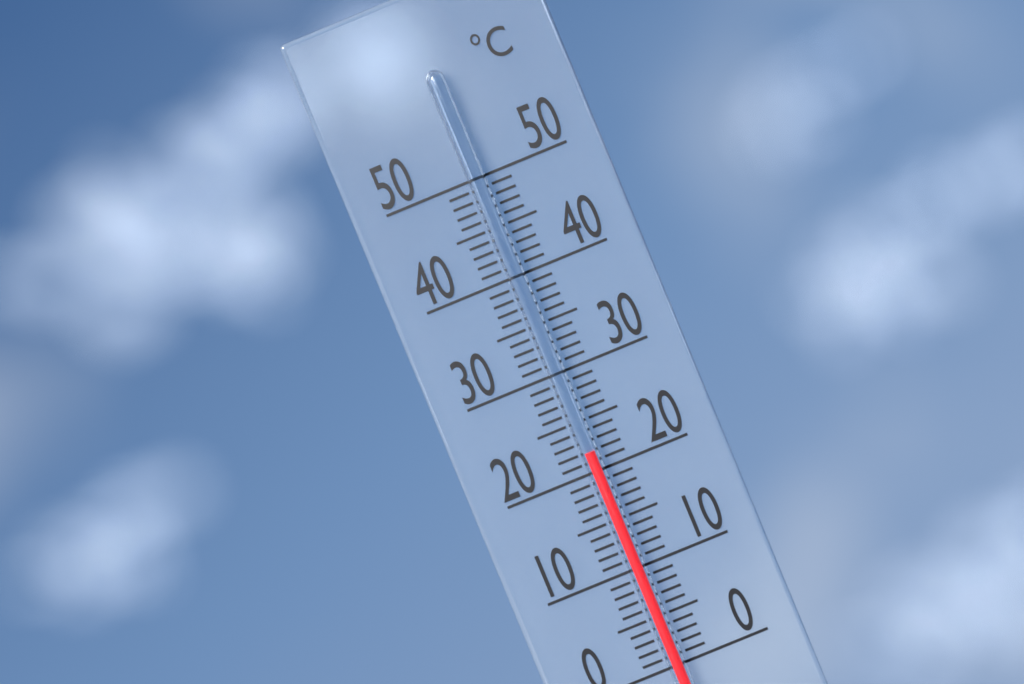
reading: 22 °C
